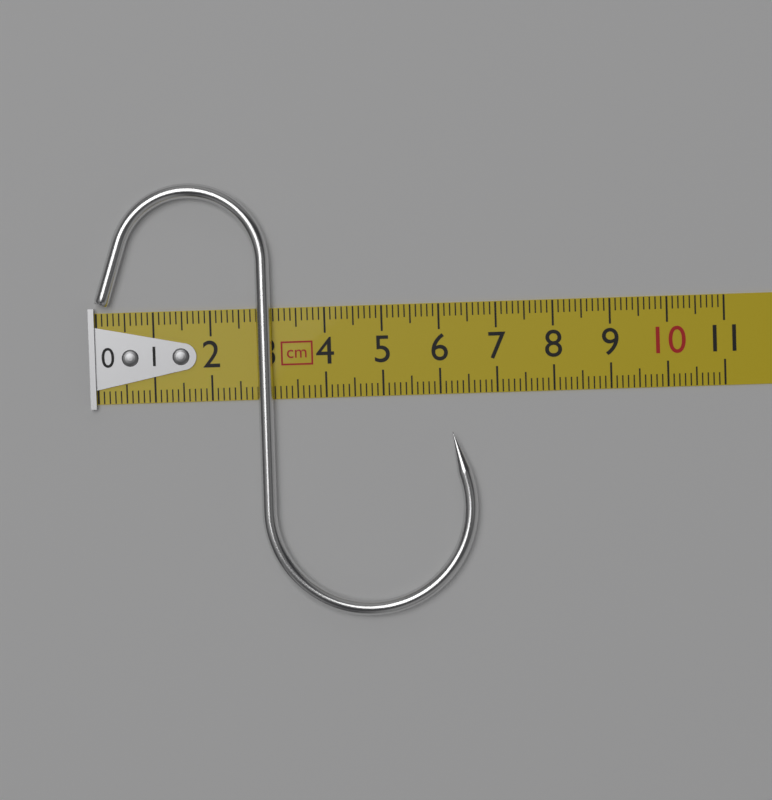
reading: 6.6 cm
